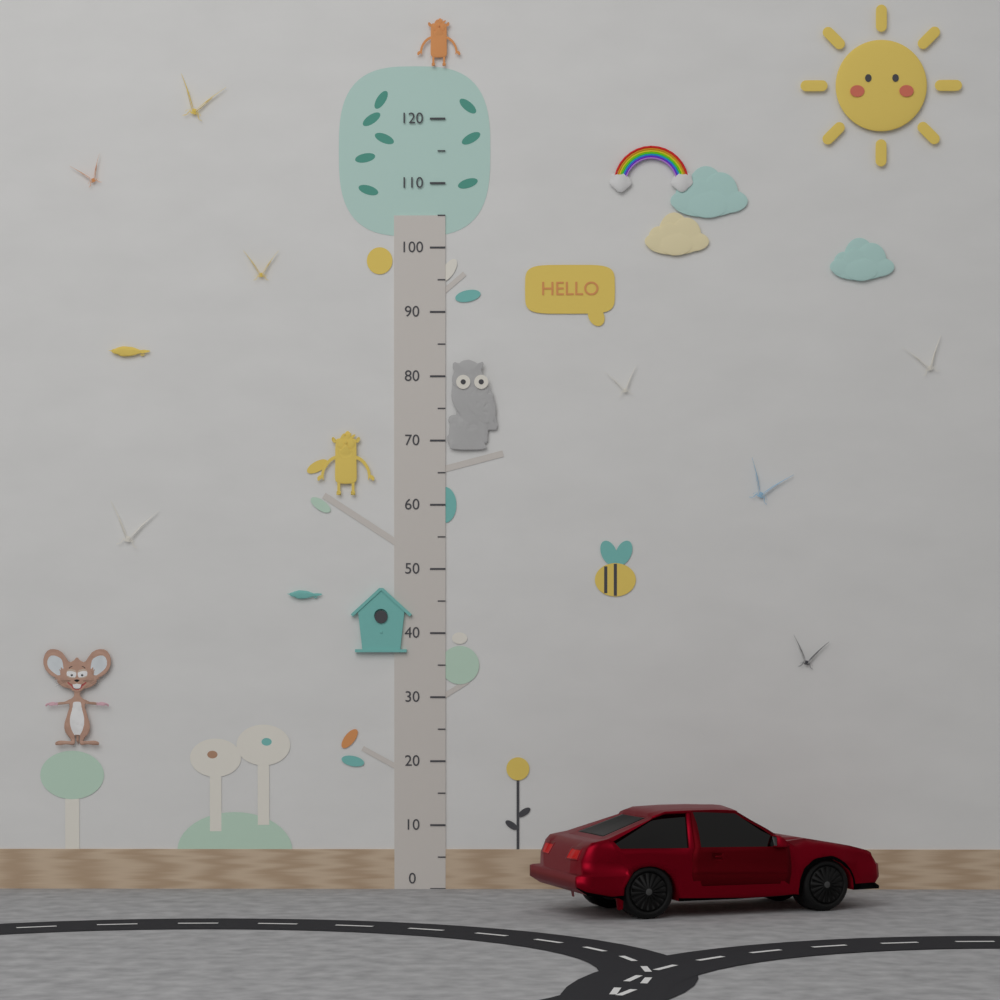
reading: 15 (no unit)
